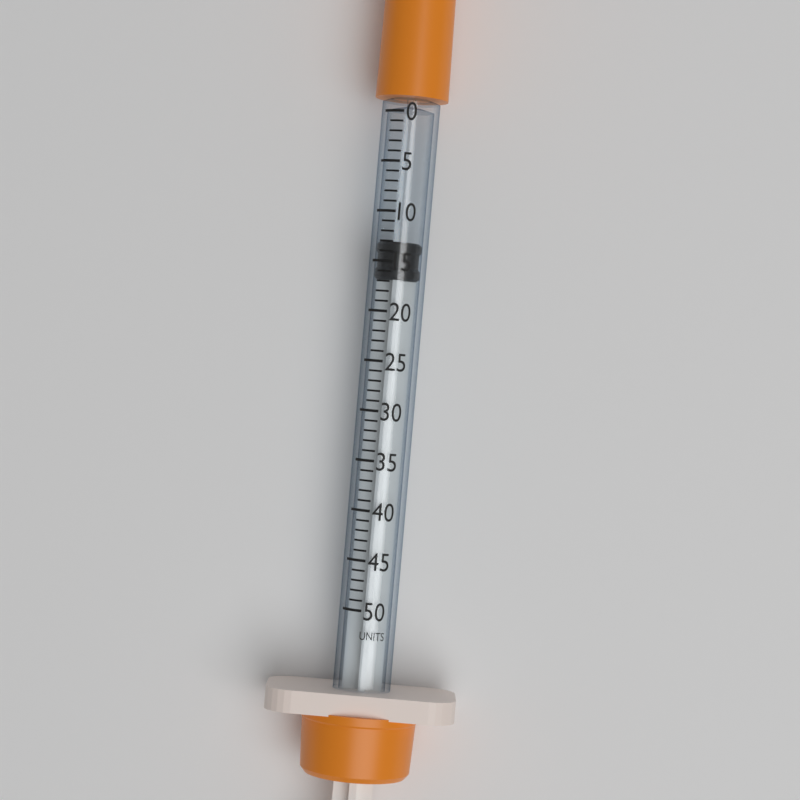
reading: 13 units
